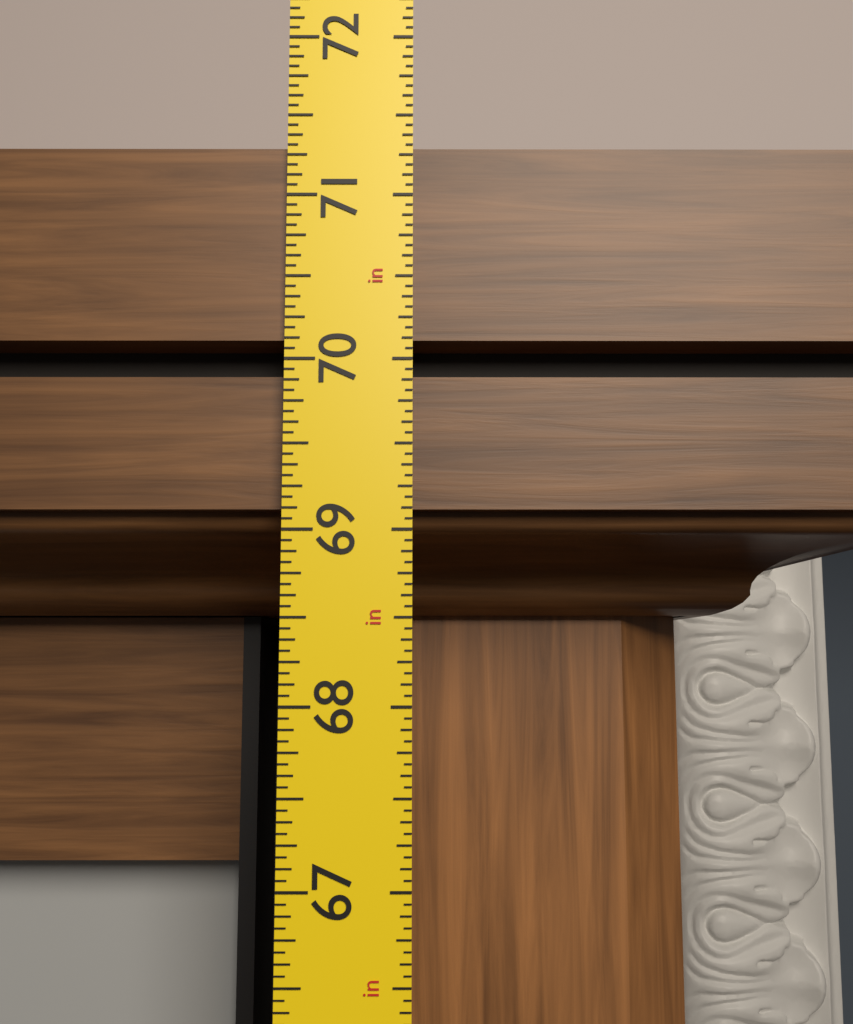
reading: 71.3125 in
